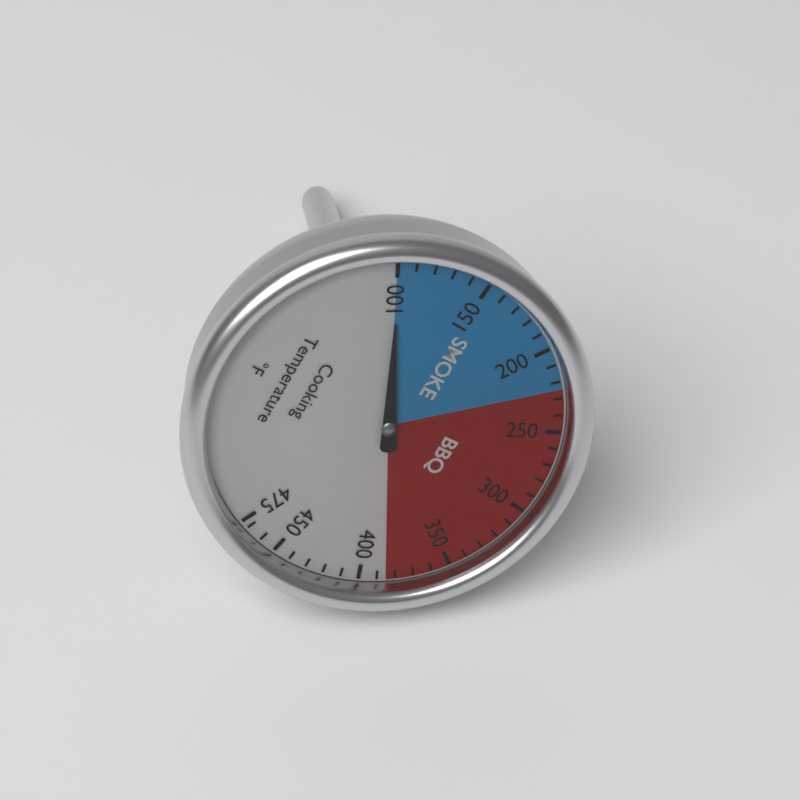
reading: 100 °F
